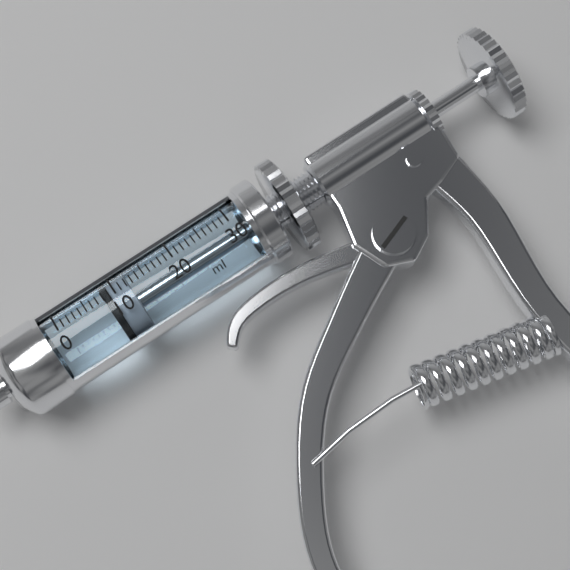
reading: 8 ml
